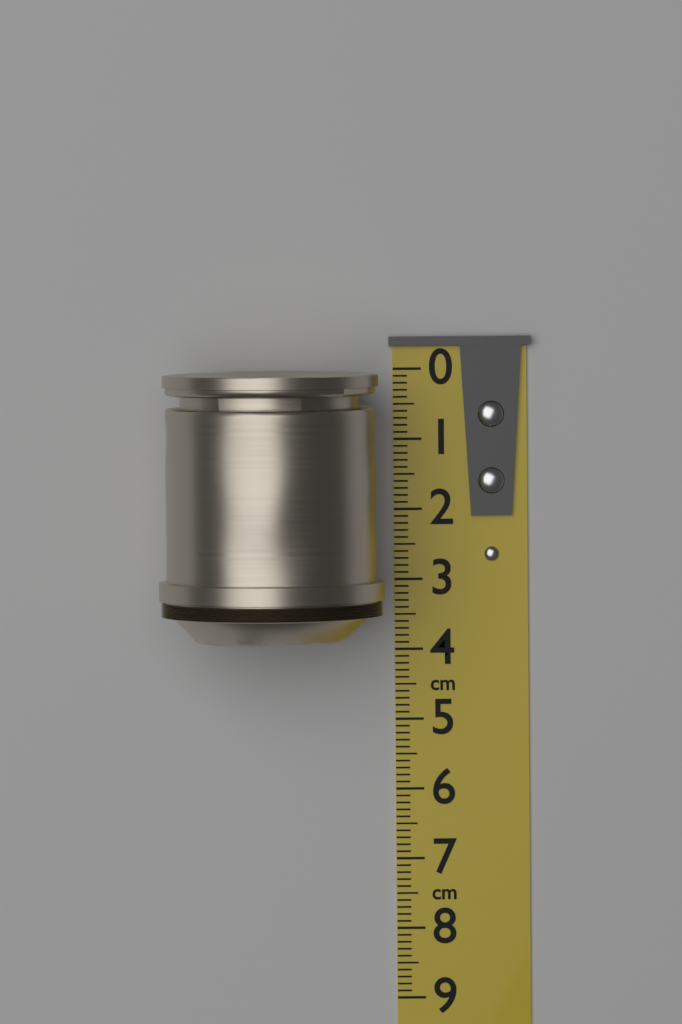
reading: 3.8 cm
